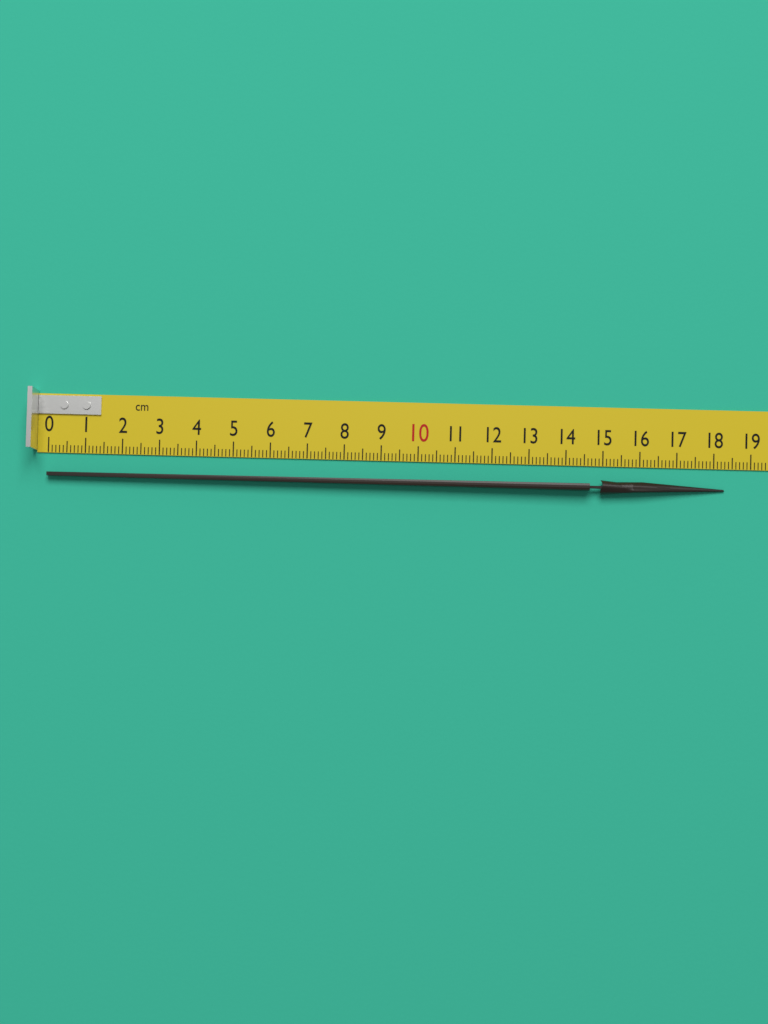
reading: 18.3 cm
